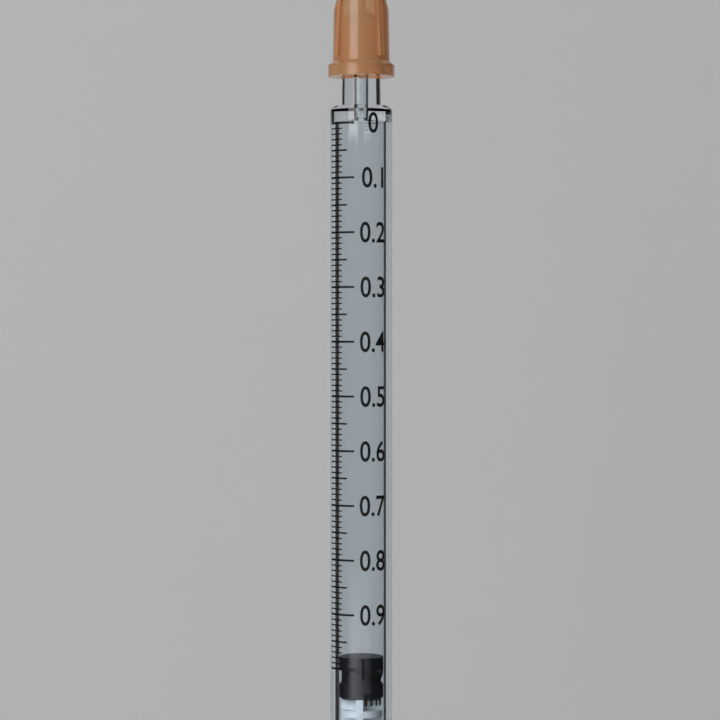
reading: 0.98 ml
